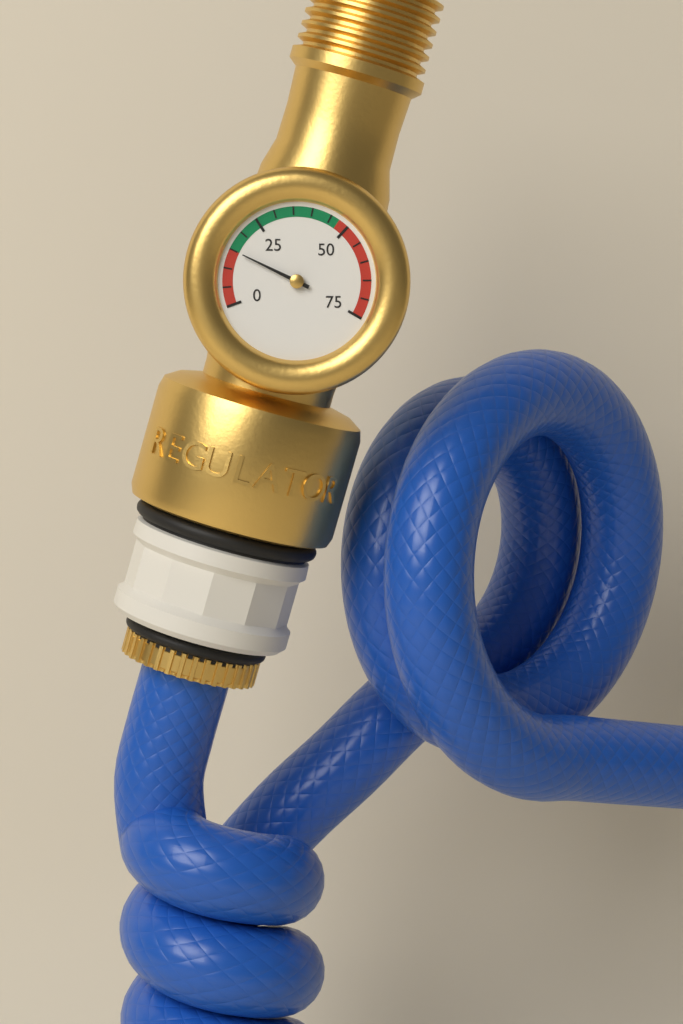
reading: 15 (no unit)
